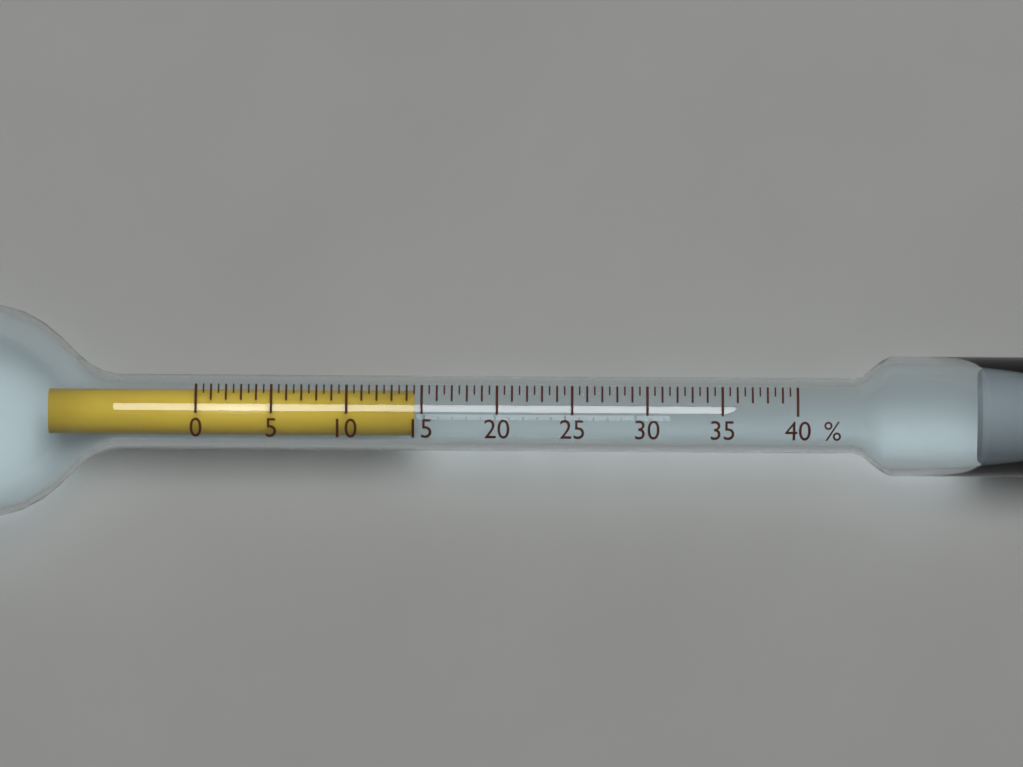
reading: 14.5 %
